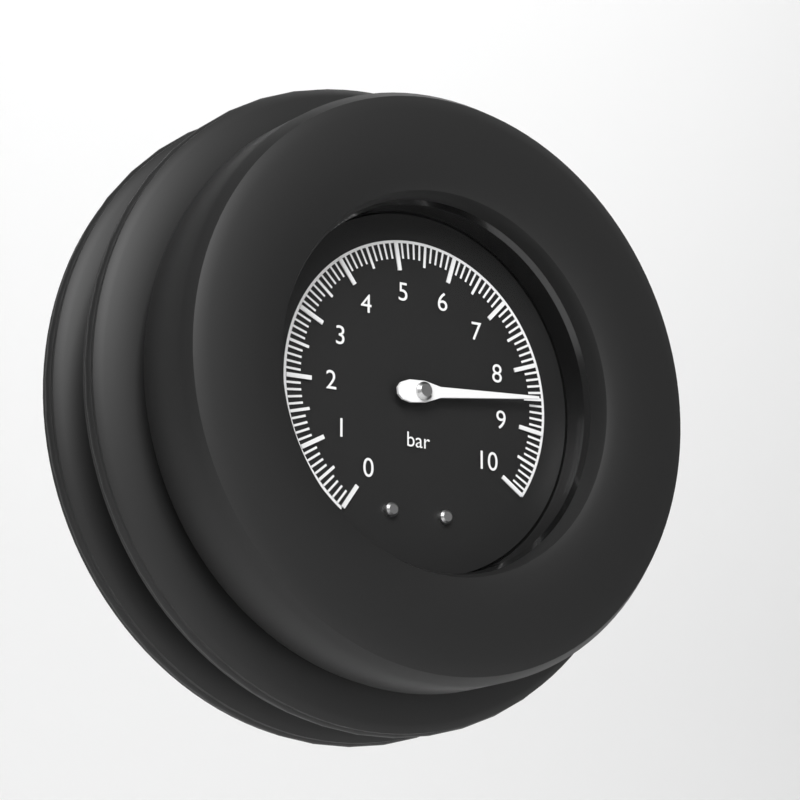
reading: 8.5 bar
